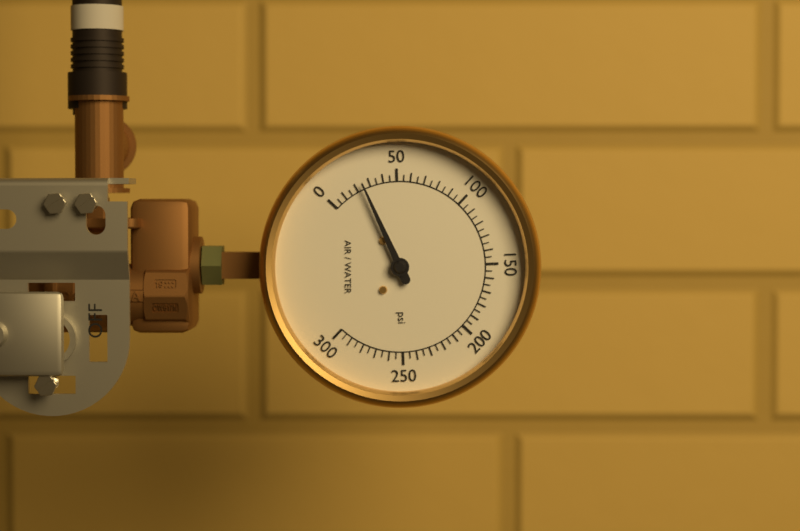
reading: 25 psi
